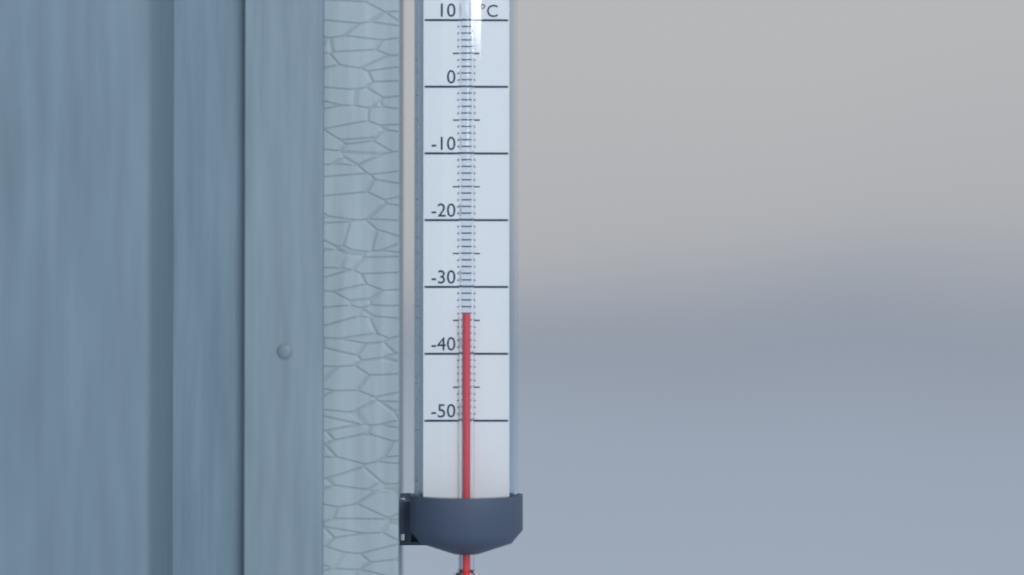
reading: -34 °C
